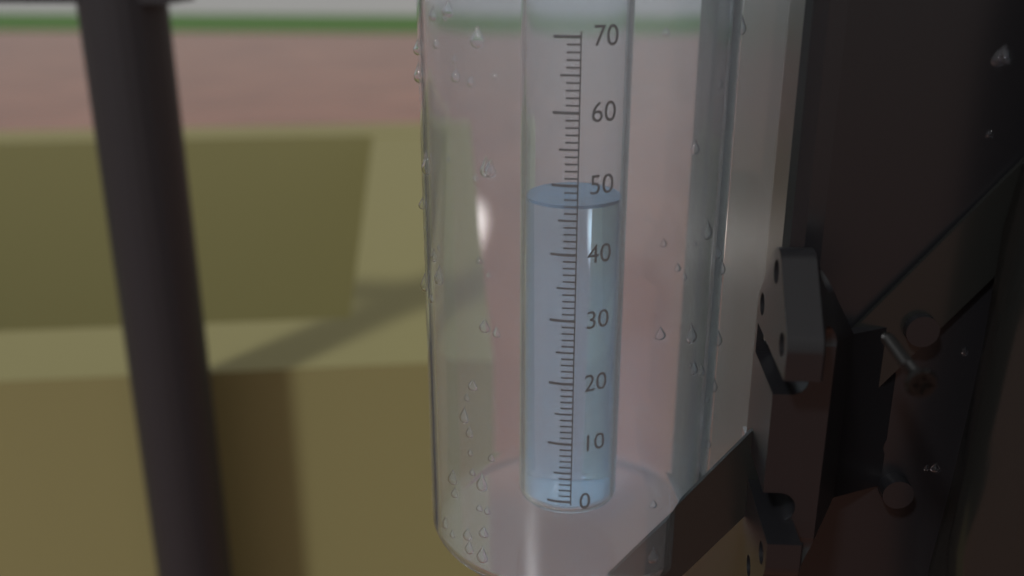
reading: 47 (no unit)
